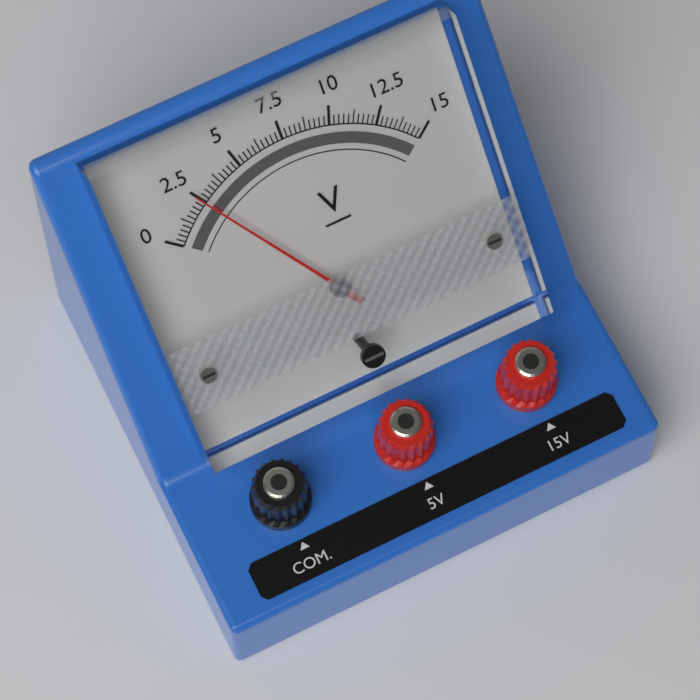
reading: 2.50 V
